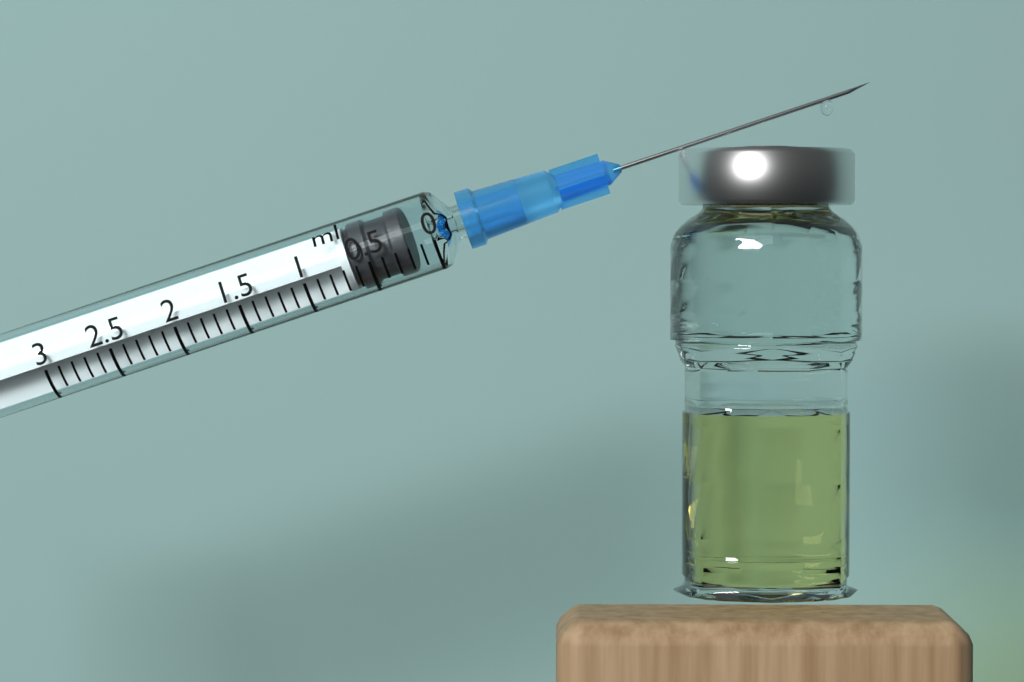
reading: 0.2 ml
